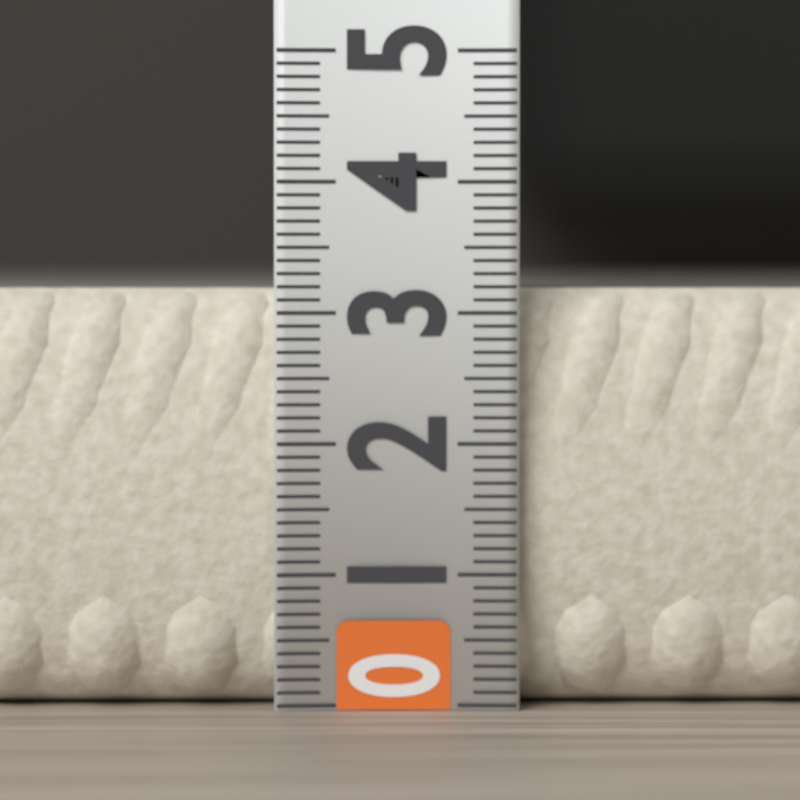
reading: 3.2 (no unit)
